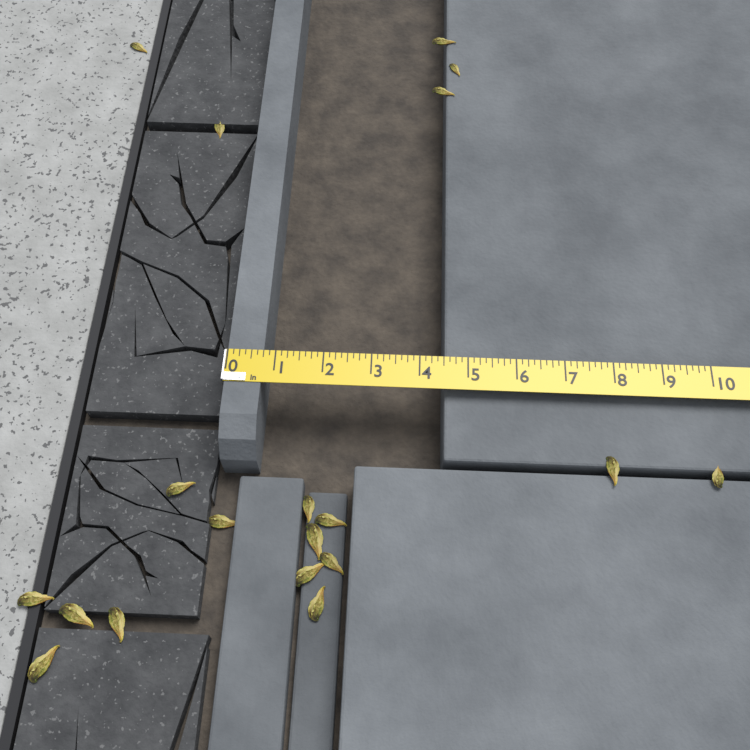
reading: 0.750 in
